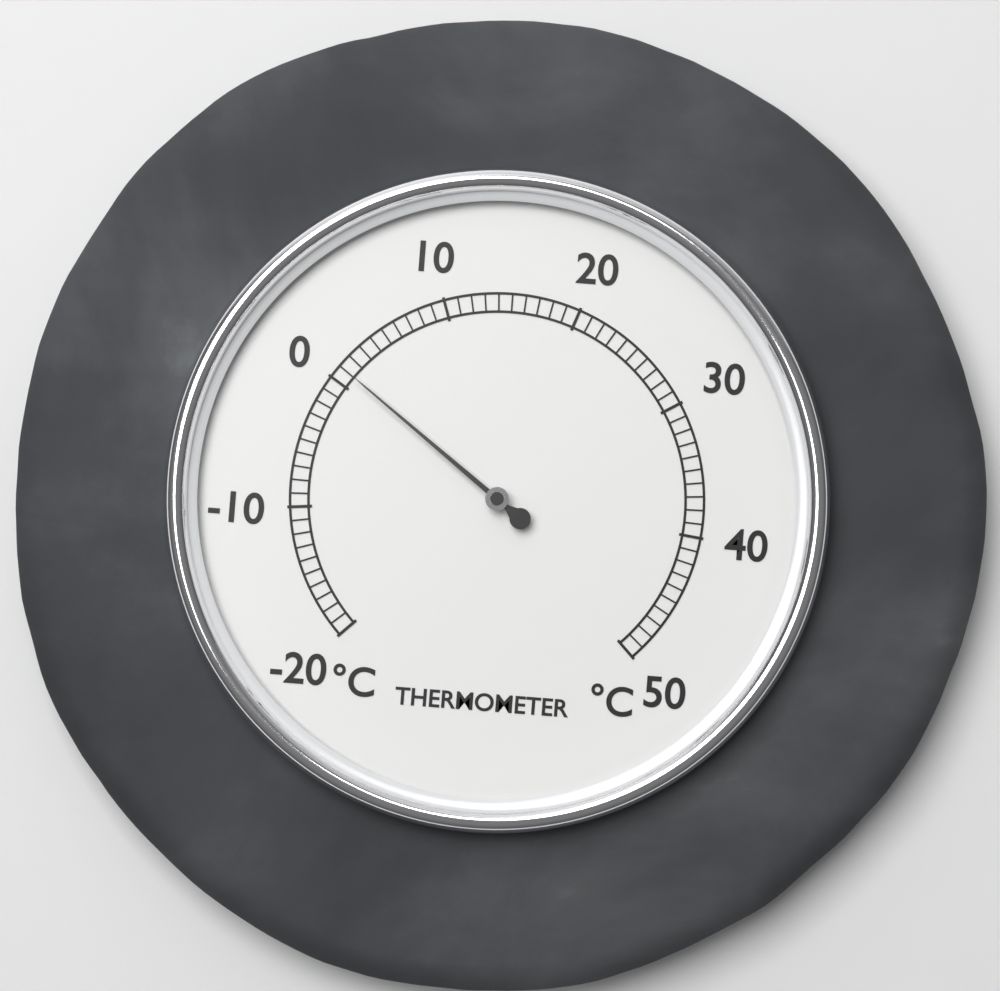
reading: 1 °C
